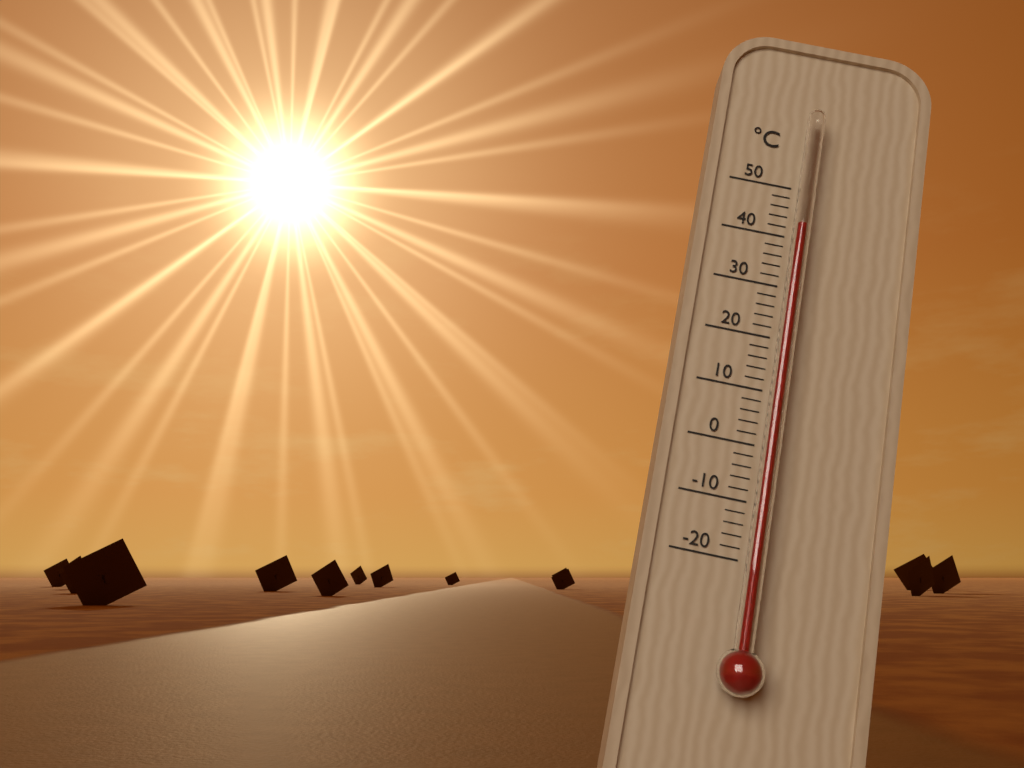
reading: 41 °C
